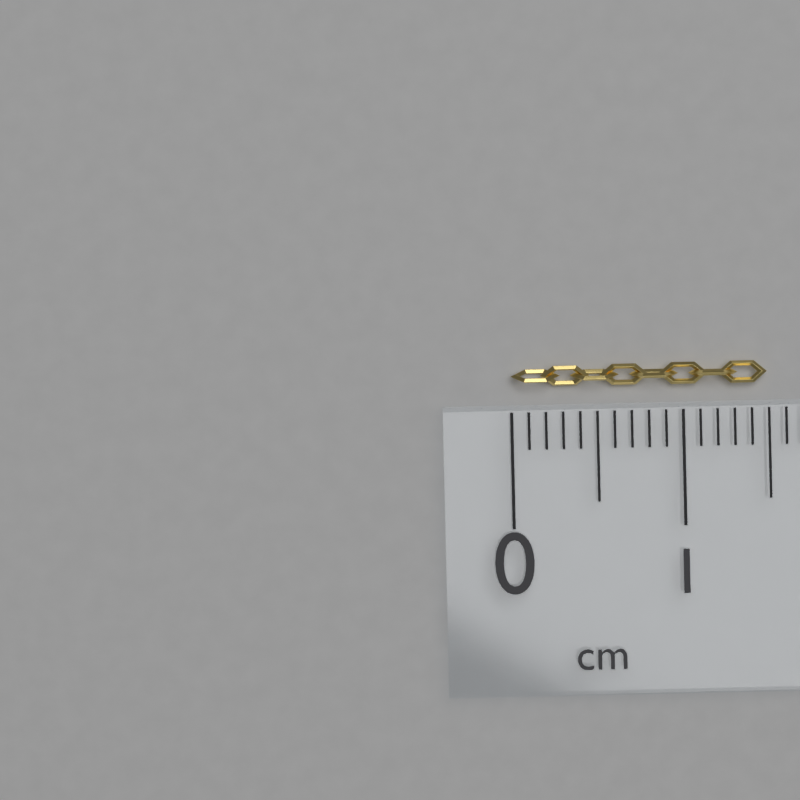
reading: 1.5 cm
